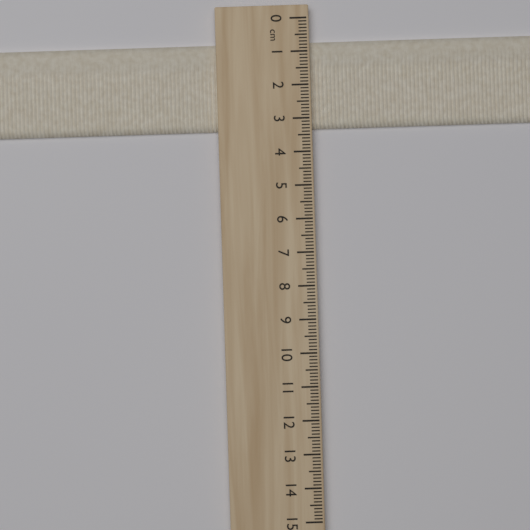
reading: 3.3 cm
